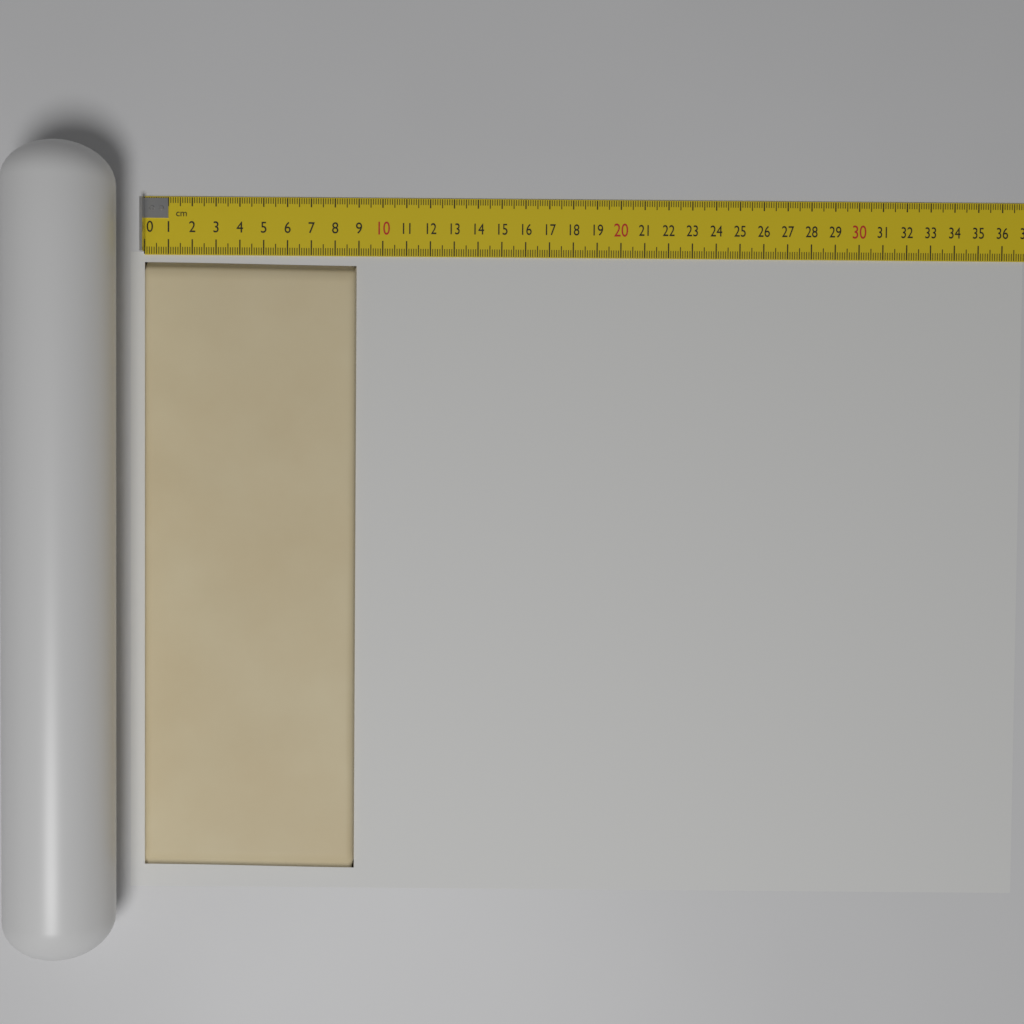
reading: 8.9 cm
